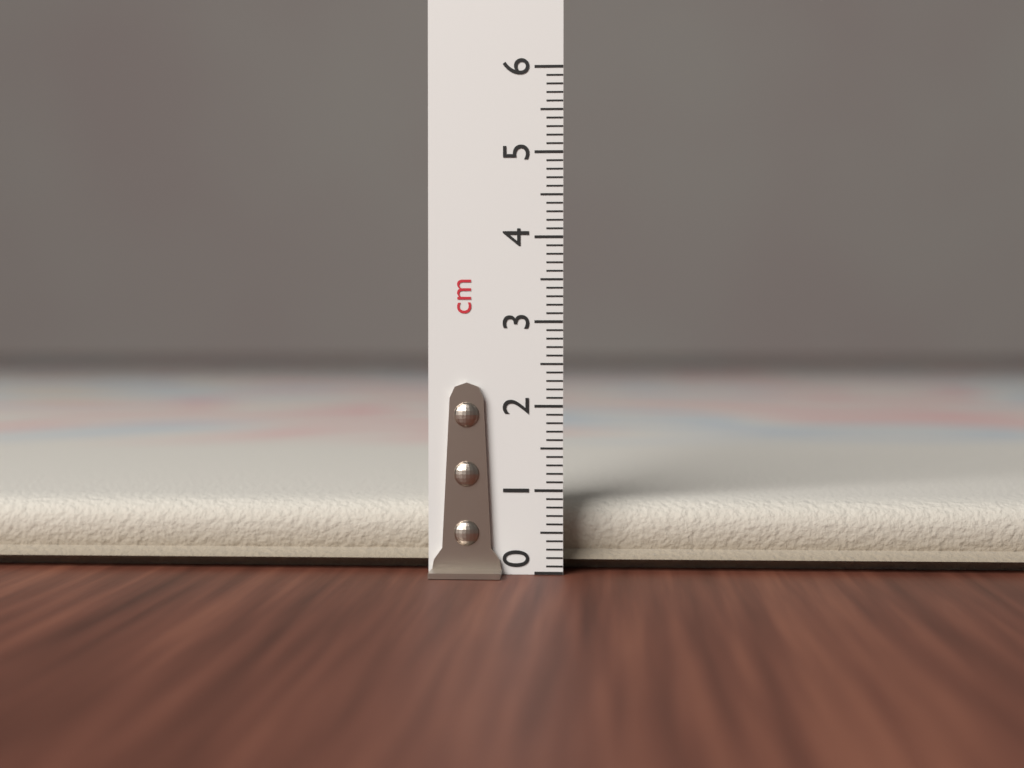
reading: 0.9 cm
